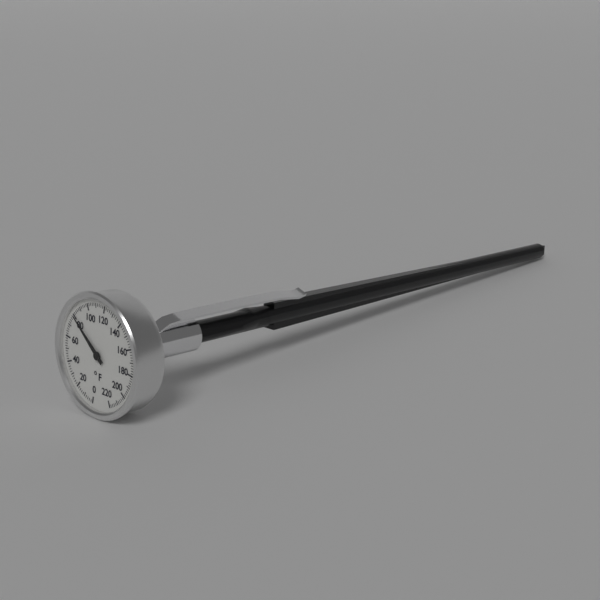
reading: 80 °F
